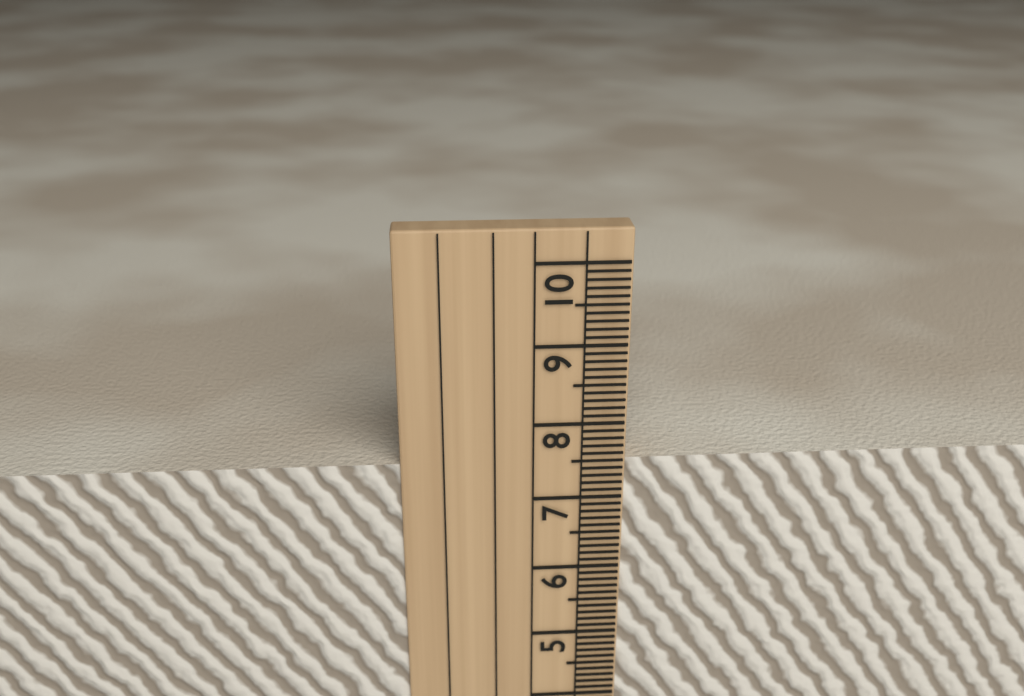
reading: 7.5 cm
